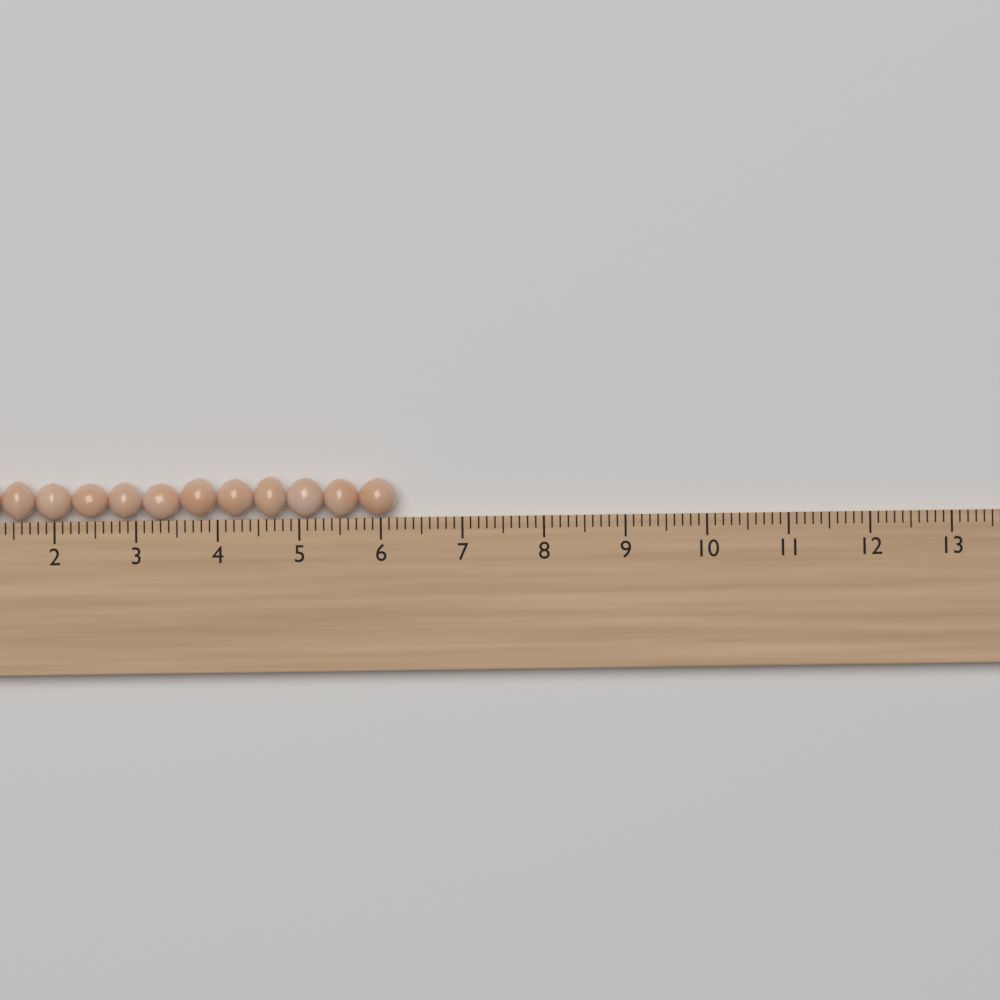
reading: 6.2 cm
